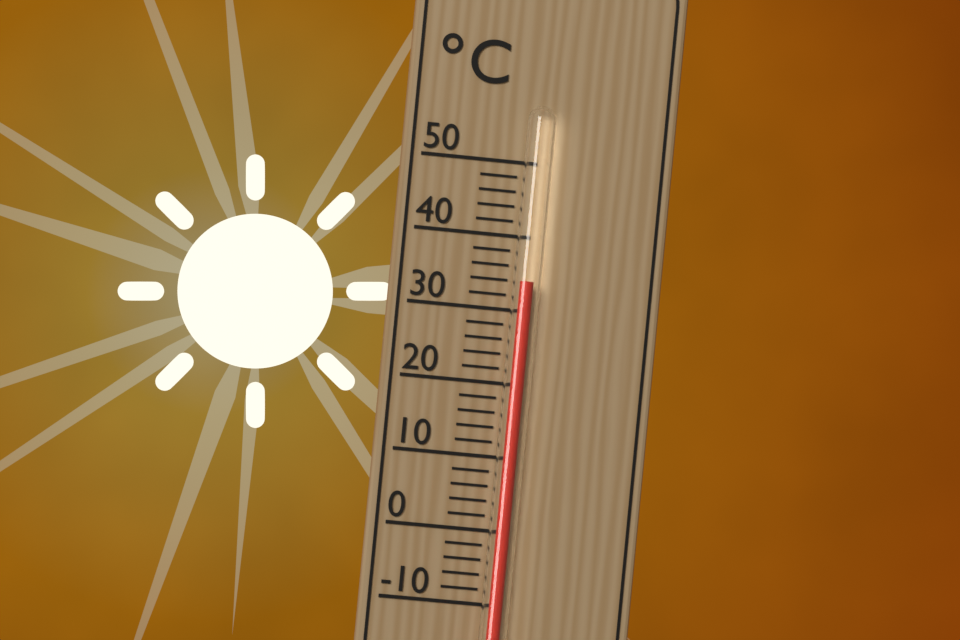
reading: 34 °C
